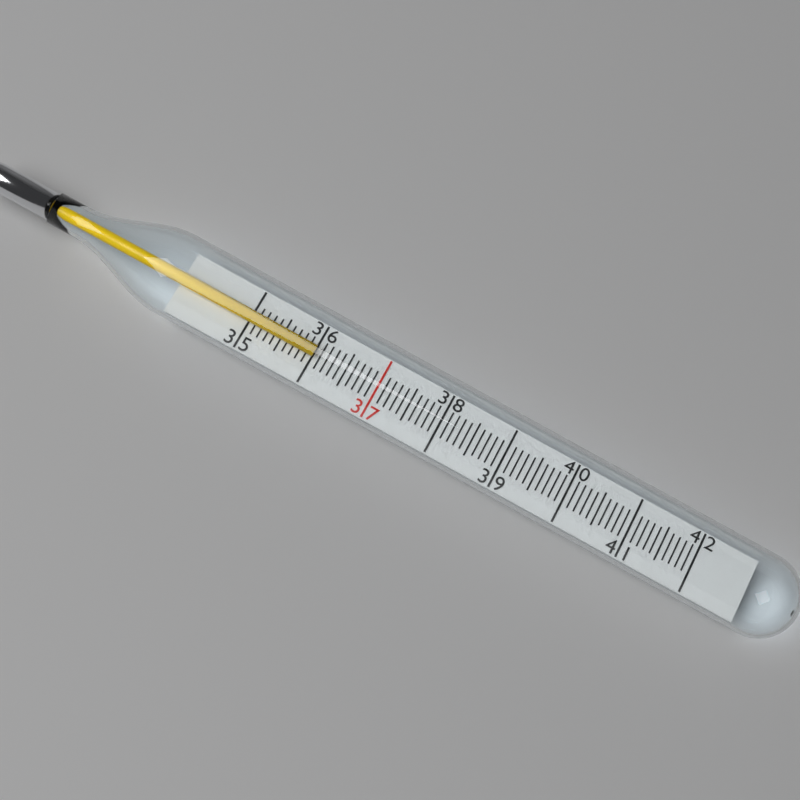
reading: 36.0 (no unit)
